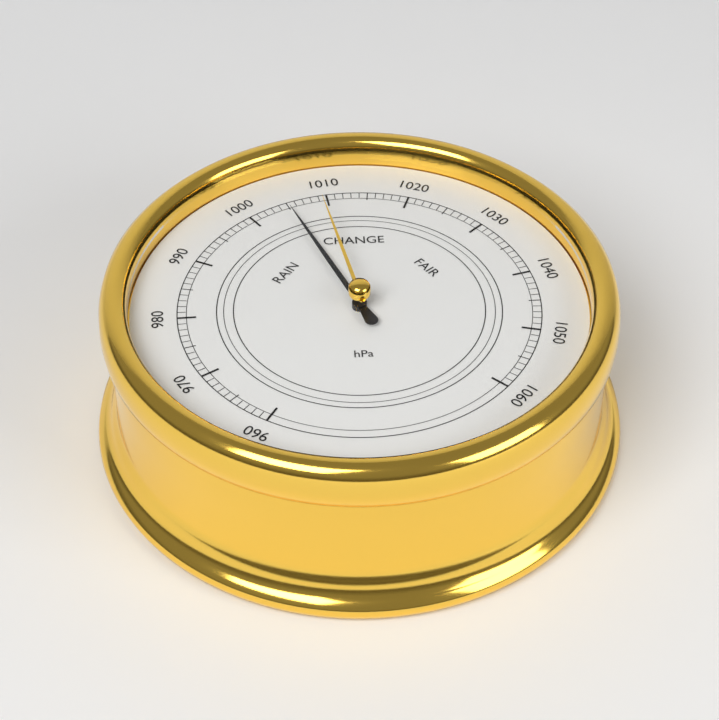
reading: 1005 hPa
